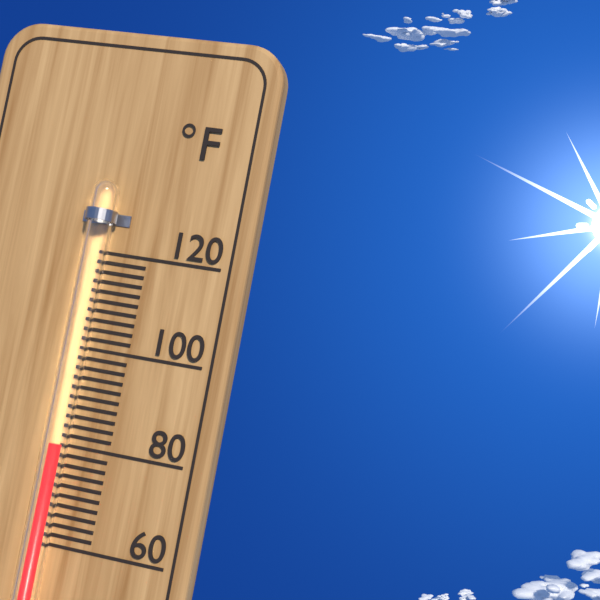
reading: 80 °F
